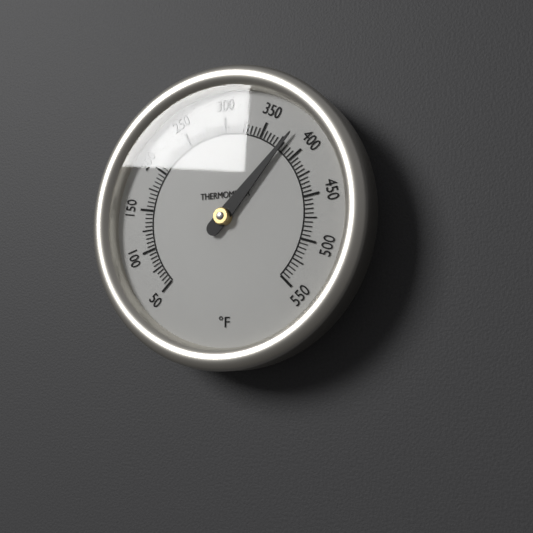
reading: 380 °F
